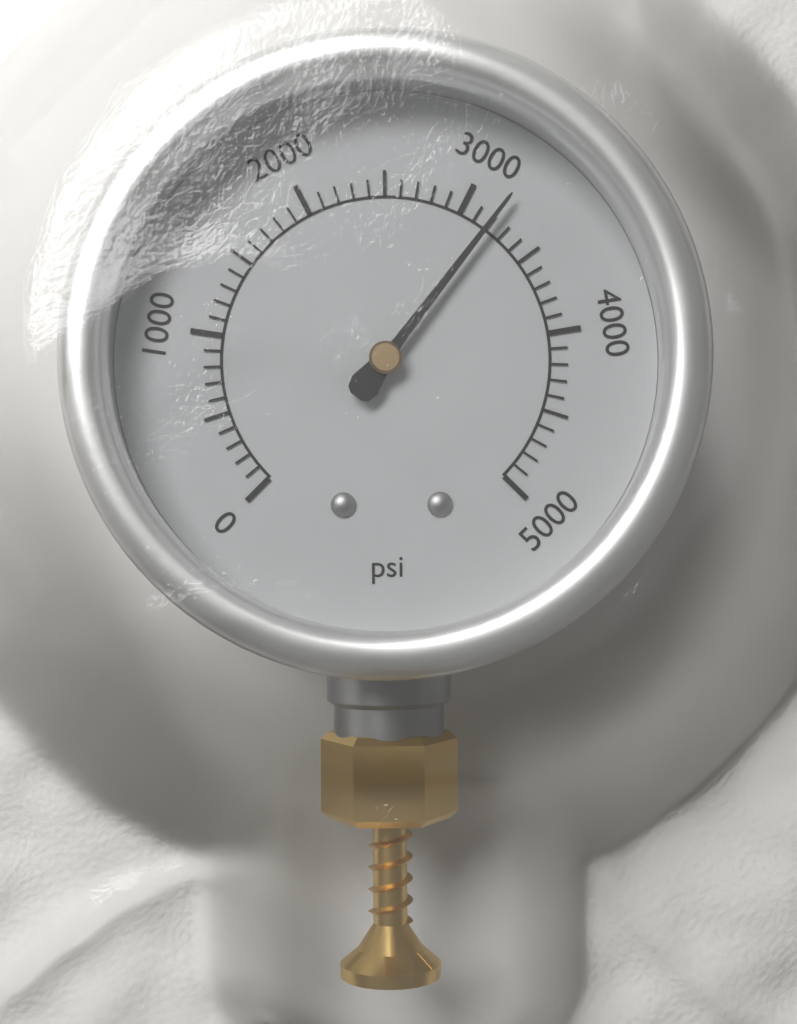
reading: 3200 psi
